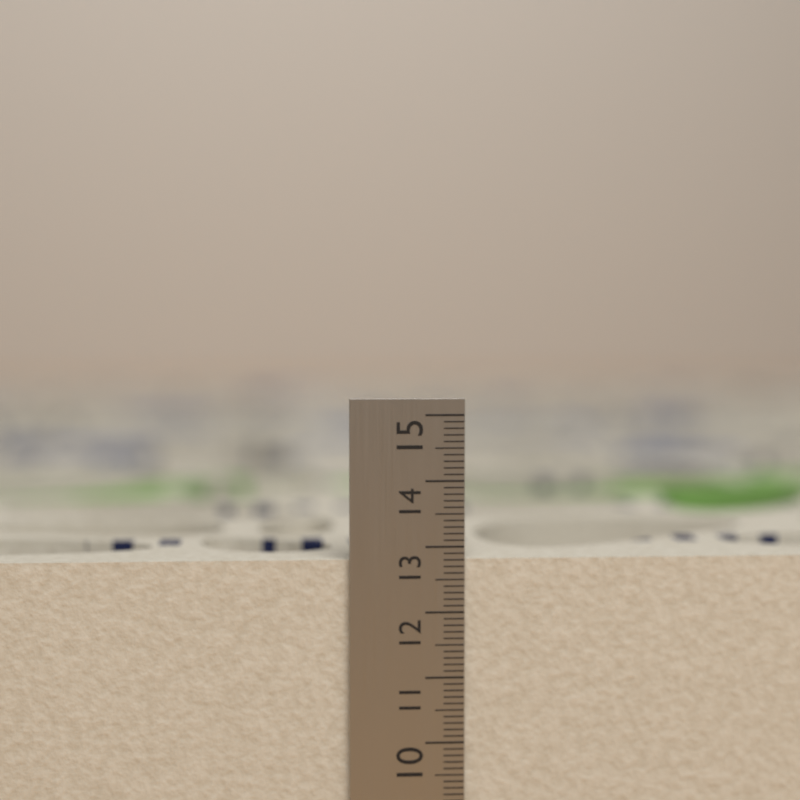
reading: 12.8 cm
